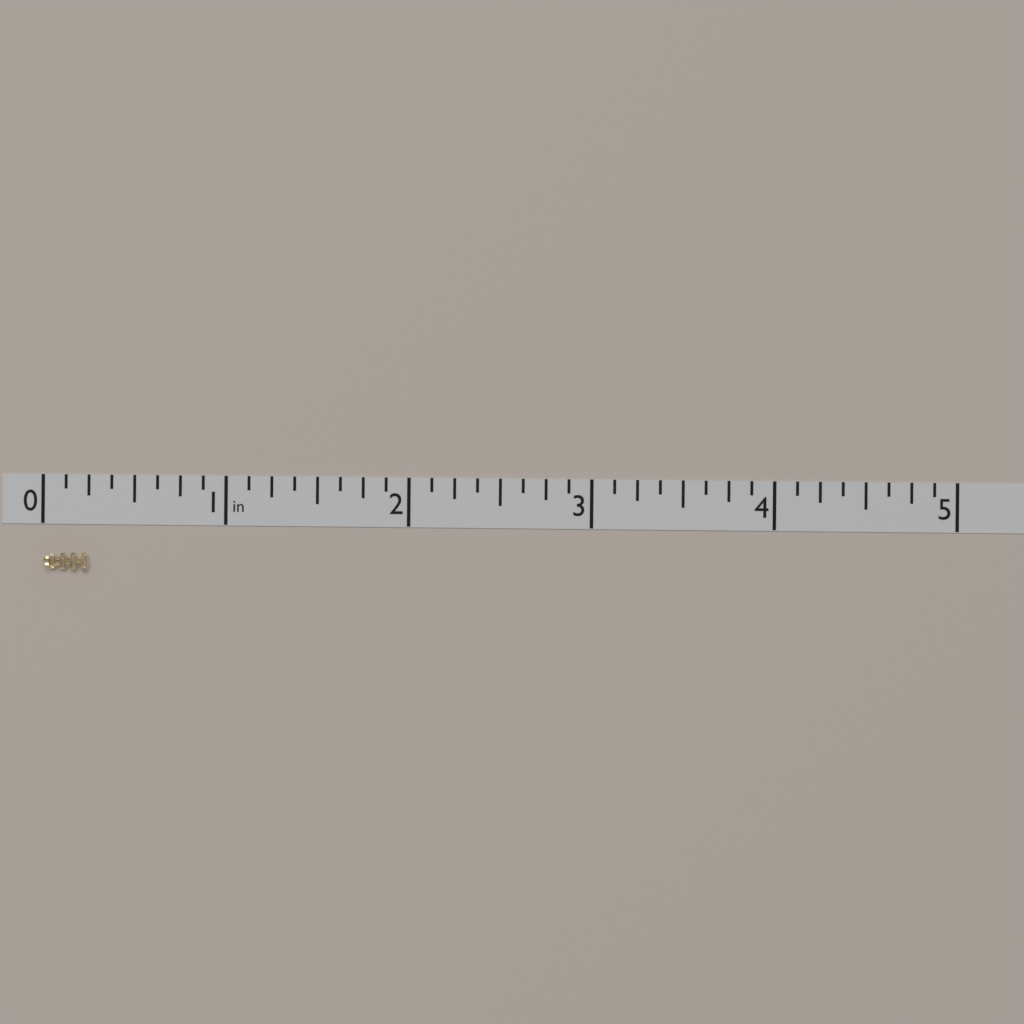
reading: 0.250 in
